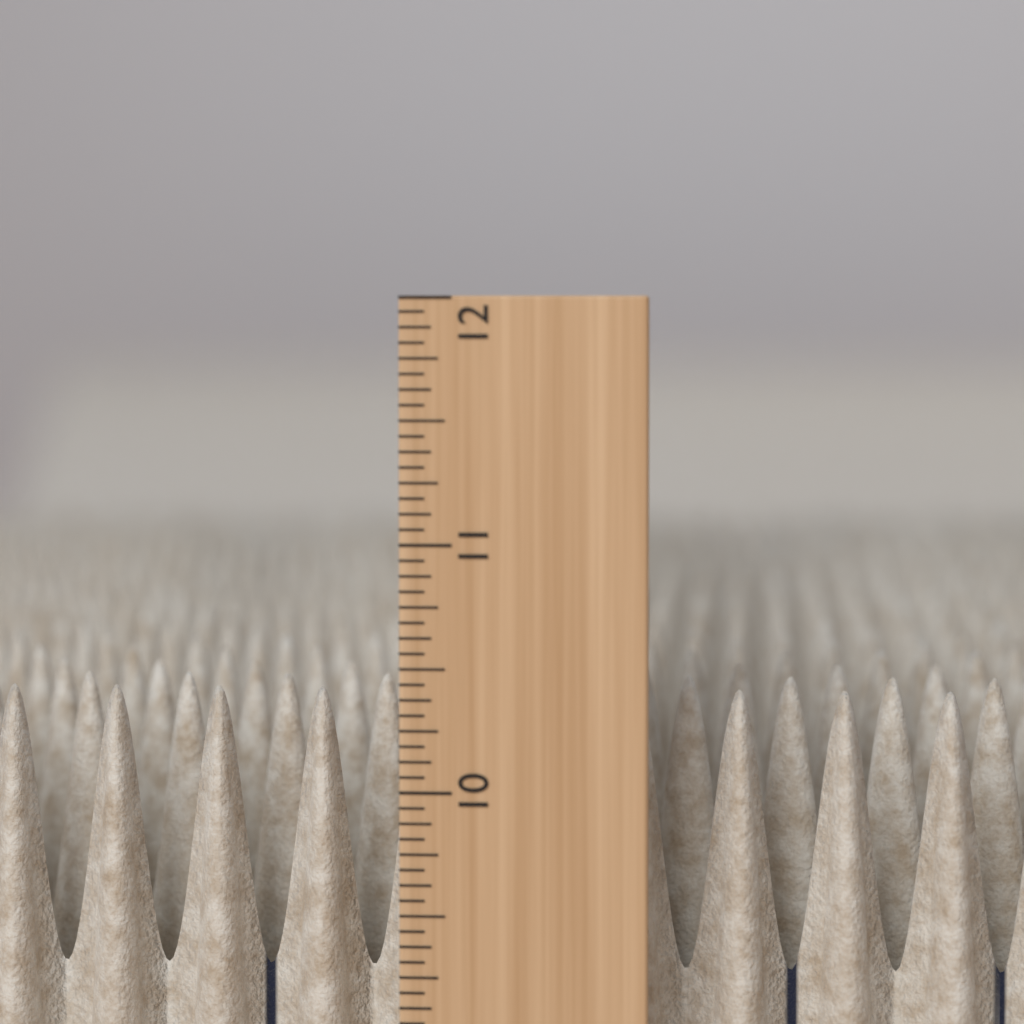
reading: 10.3750 in
